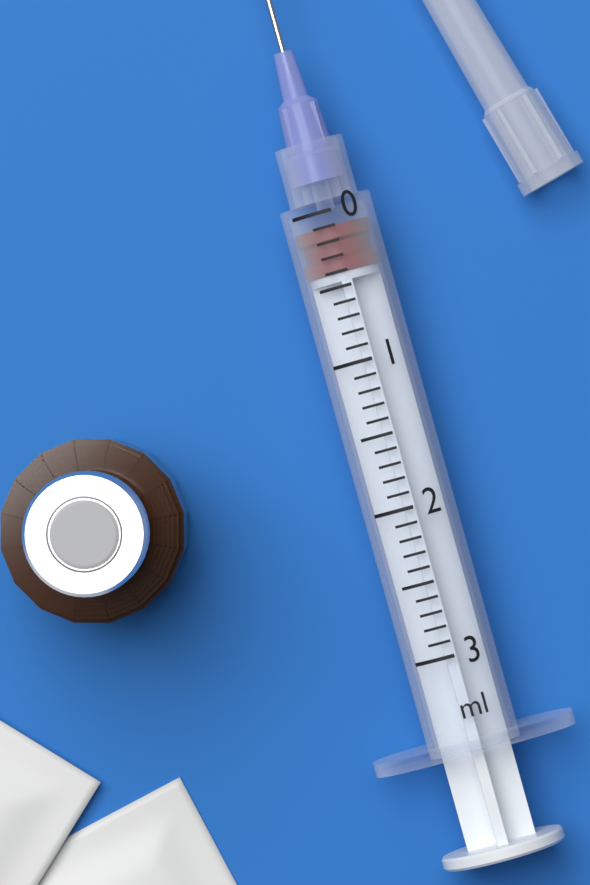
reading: 0.1 ml
